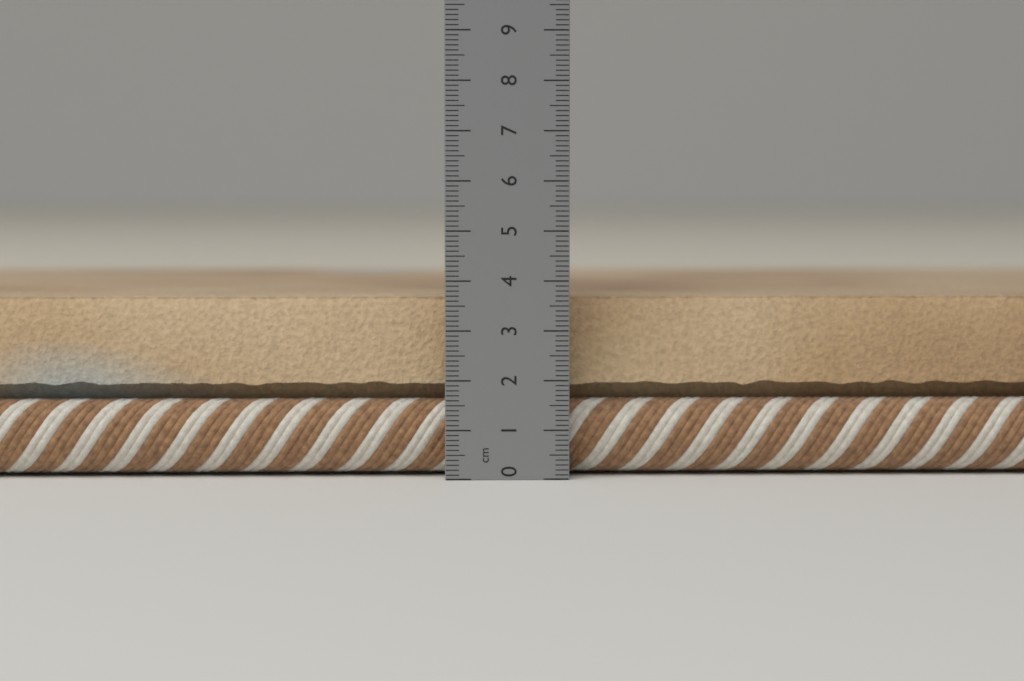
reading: 3.7 cm
